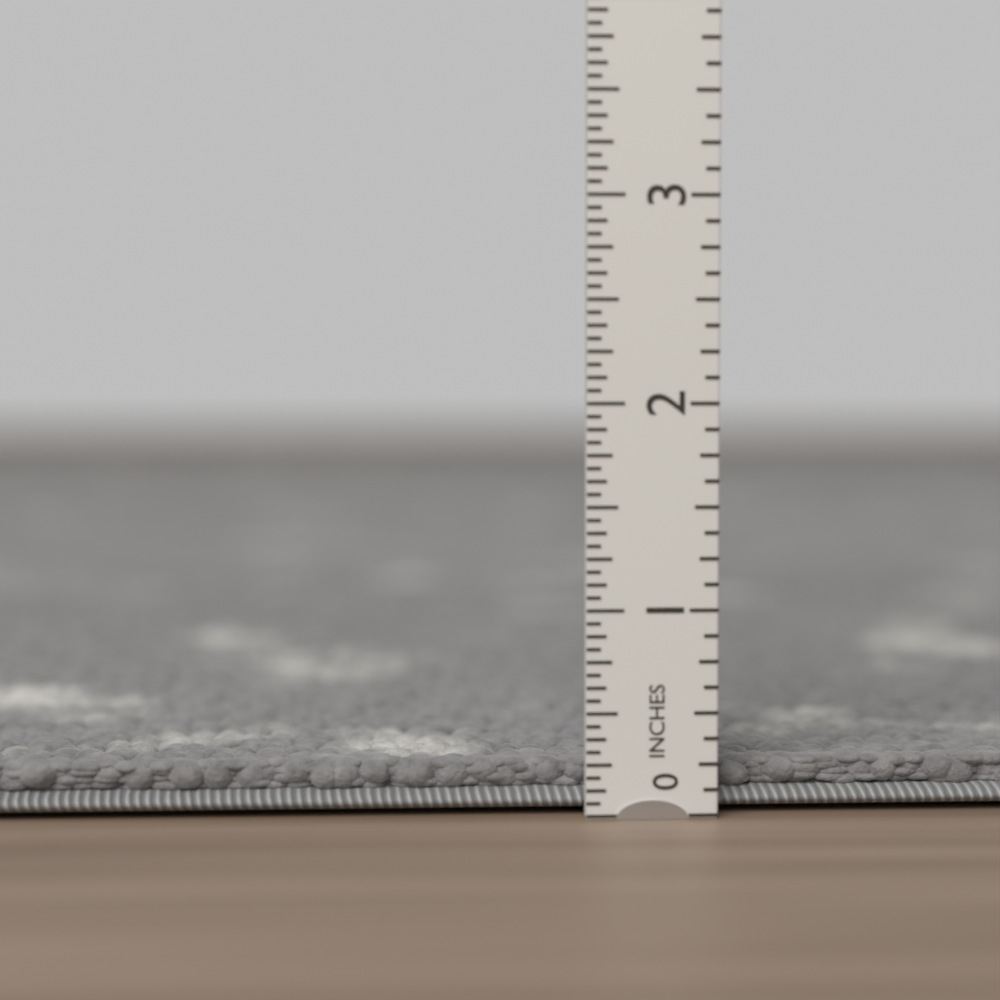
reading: 0.2500 in
